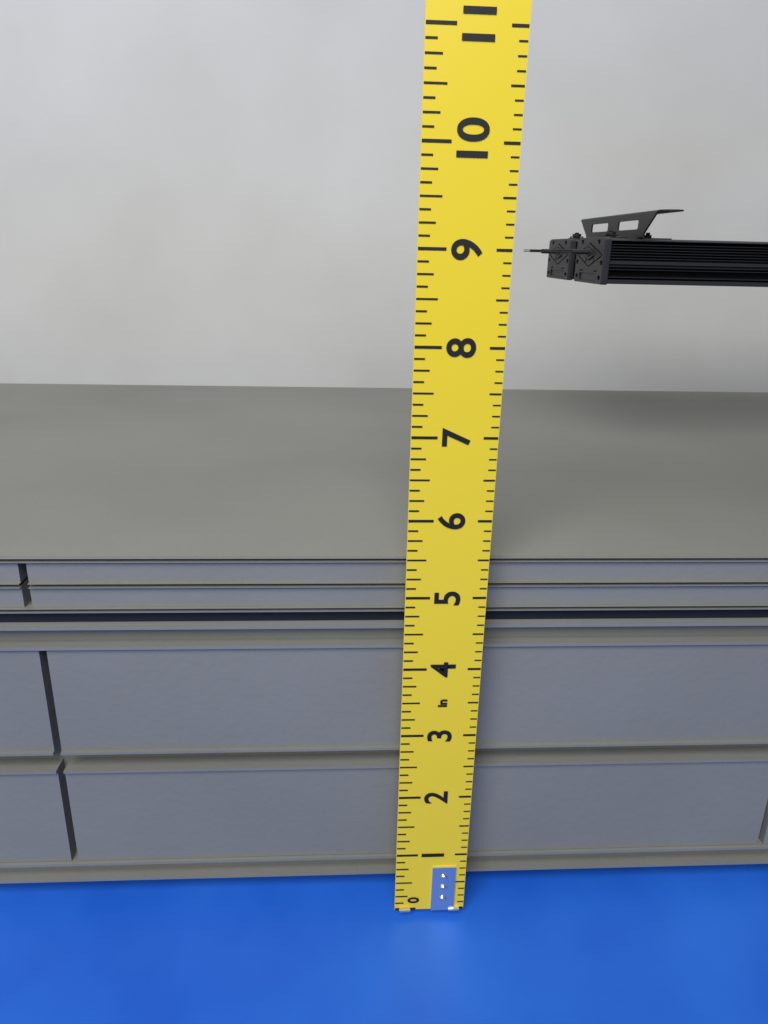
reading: 5.375 in
